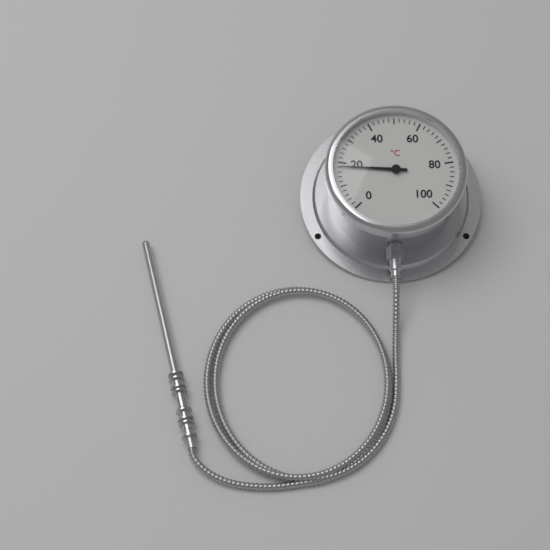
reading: 18 °C
